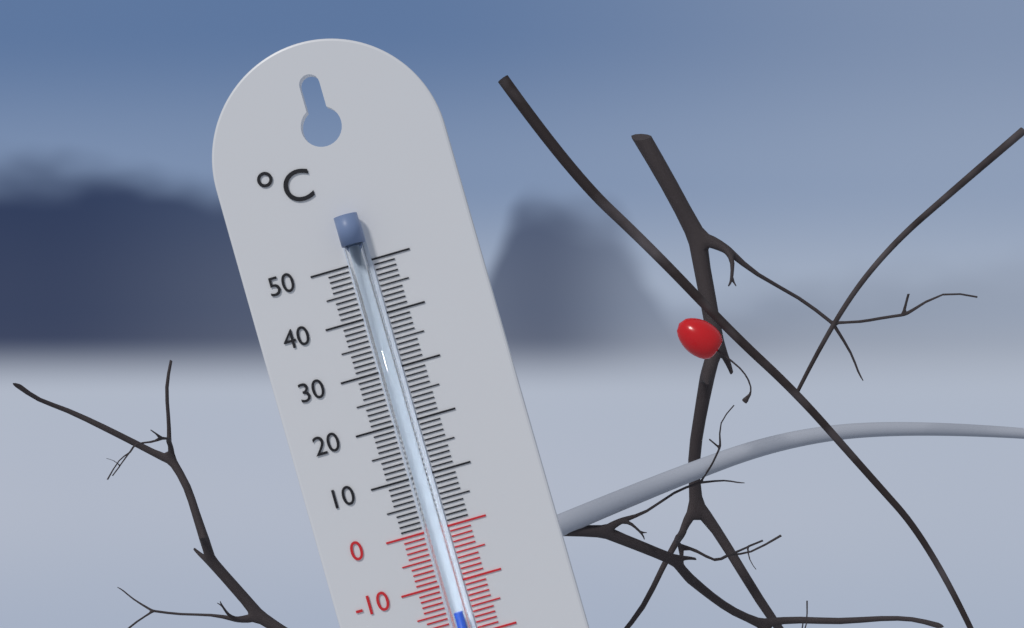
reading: -15 °C
